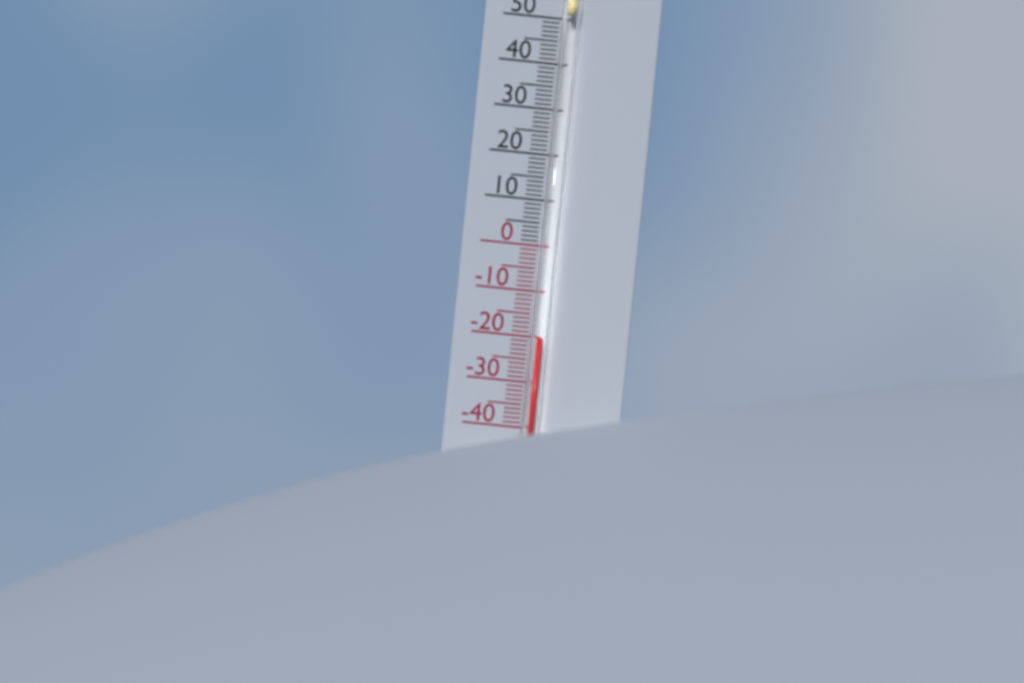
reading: -20 °C
